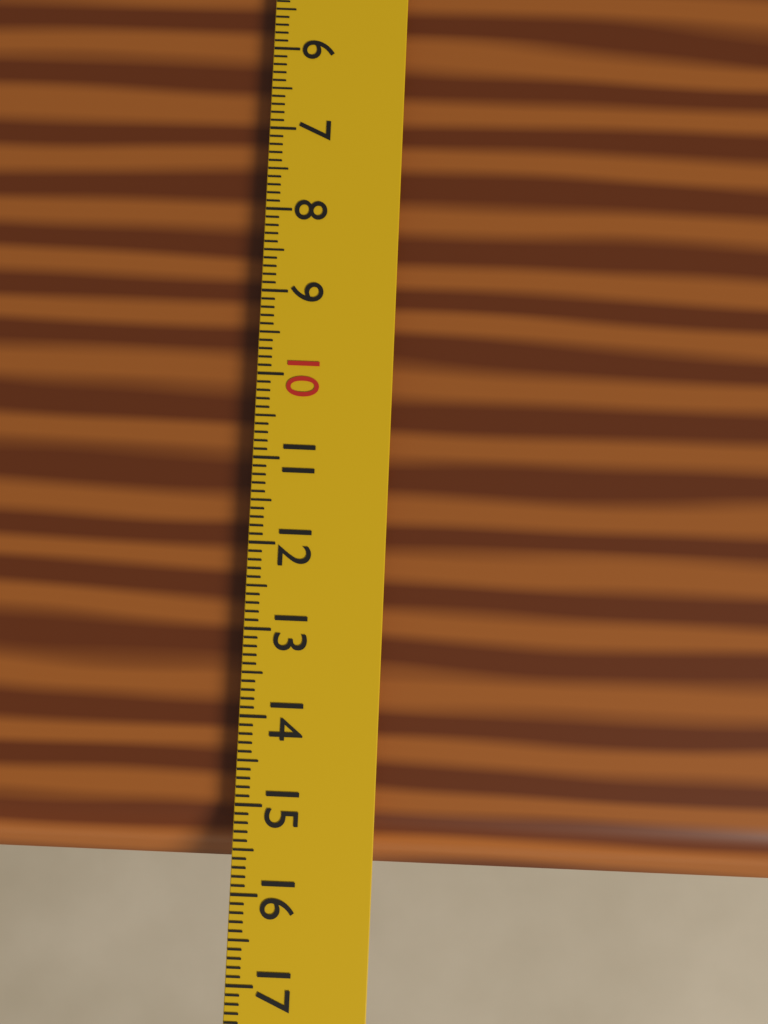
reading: 15.7 cm
